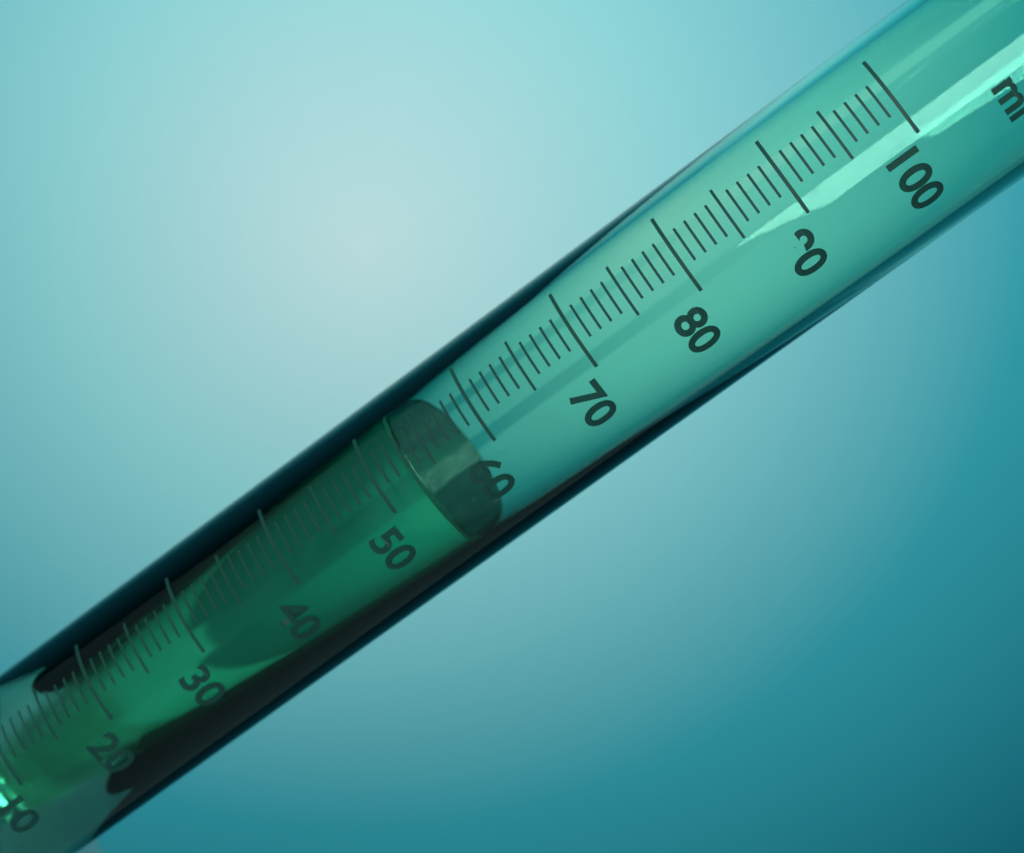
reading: 53 ml
